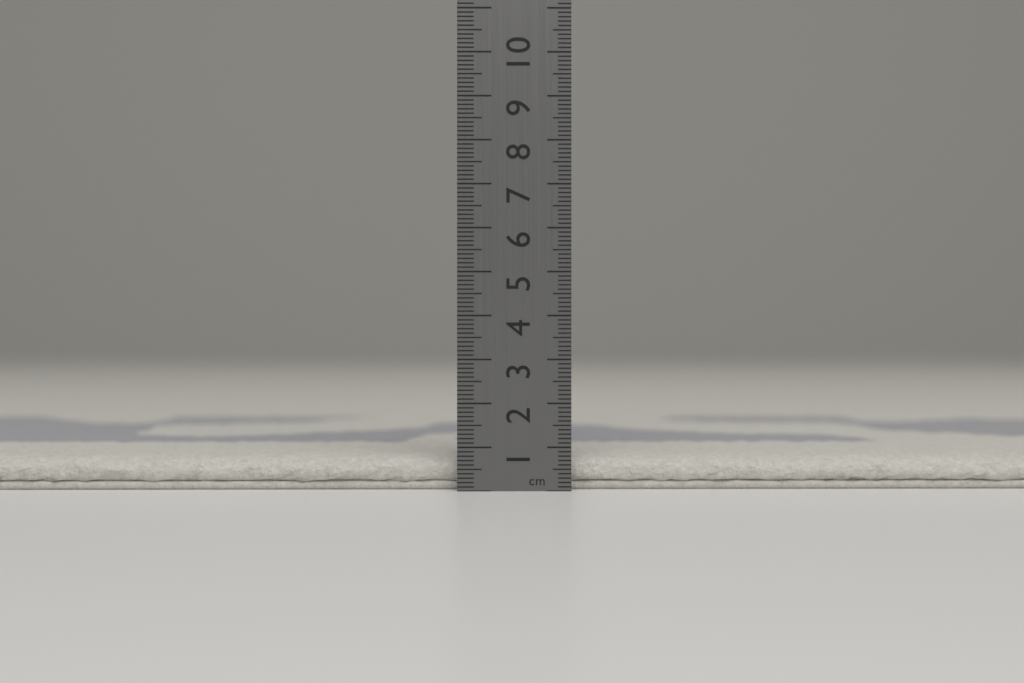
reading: 0.8 cm
